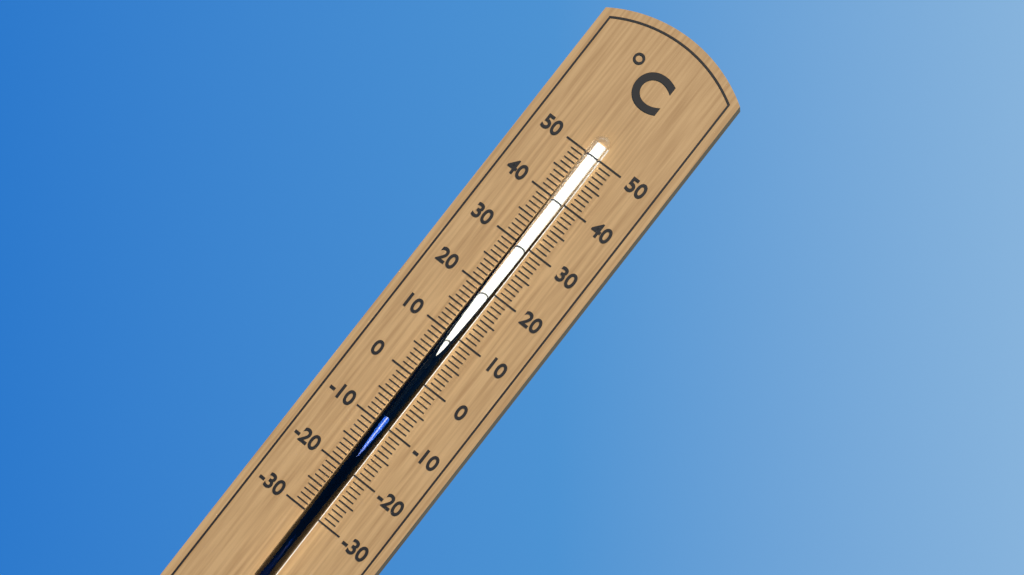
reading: -8 °C
